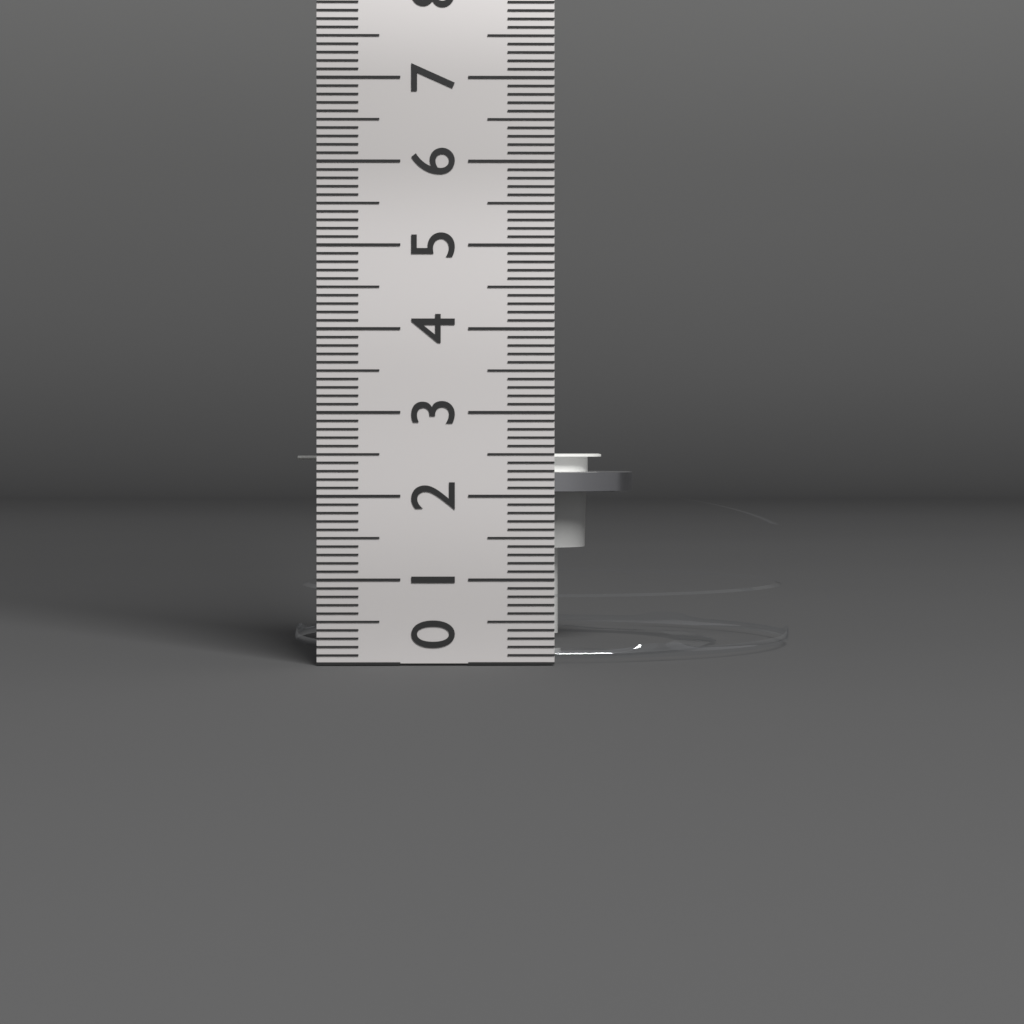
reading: 2.5 cm
